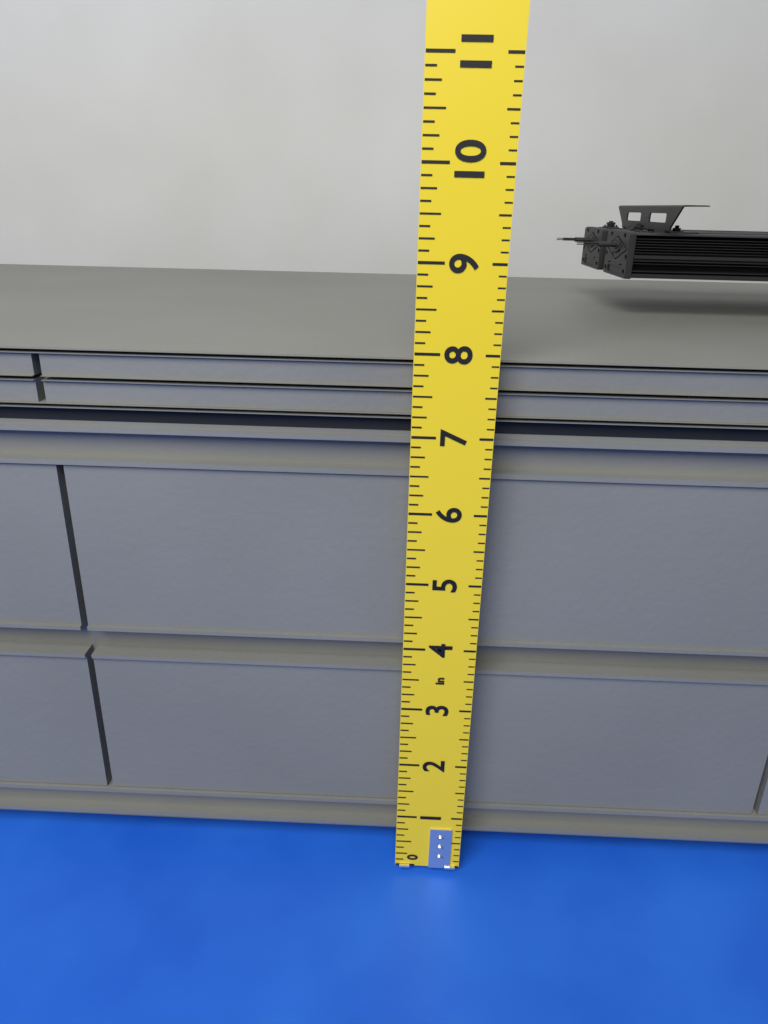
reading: 7.875 in
